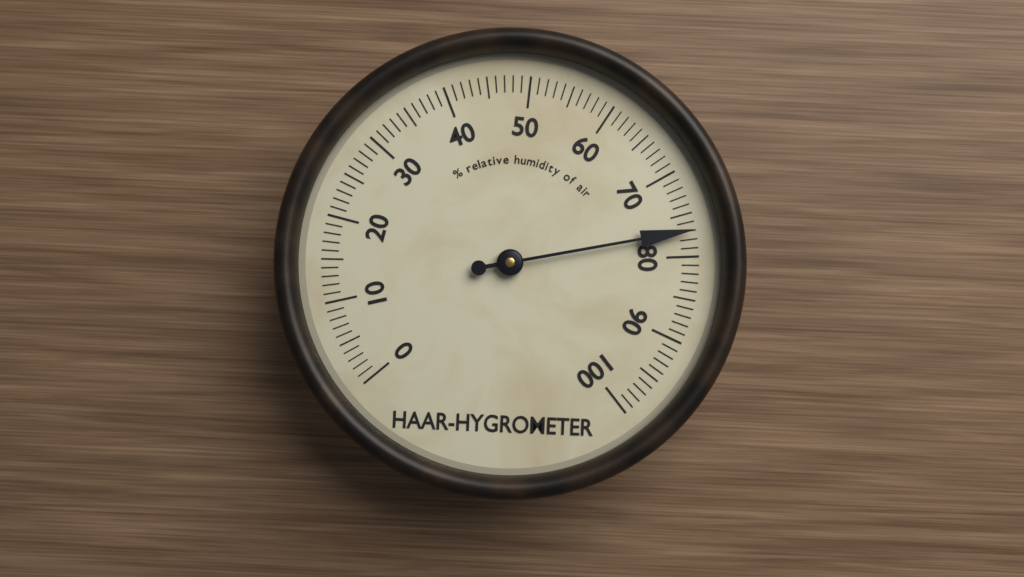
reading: 77 %
